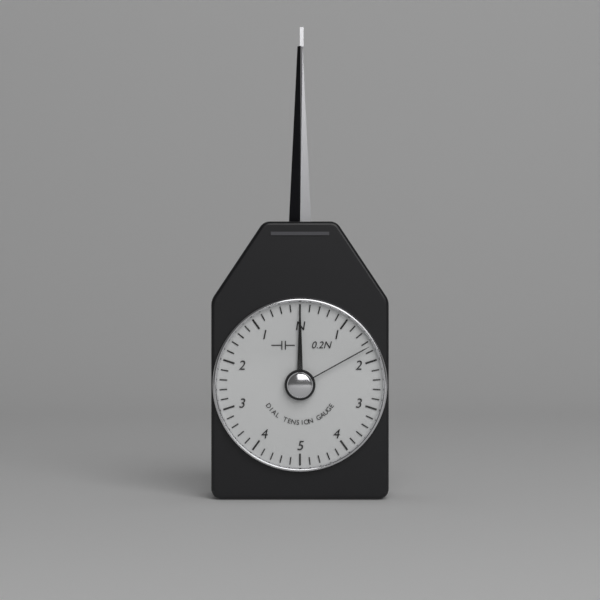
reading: 0.0 N
